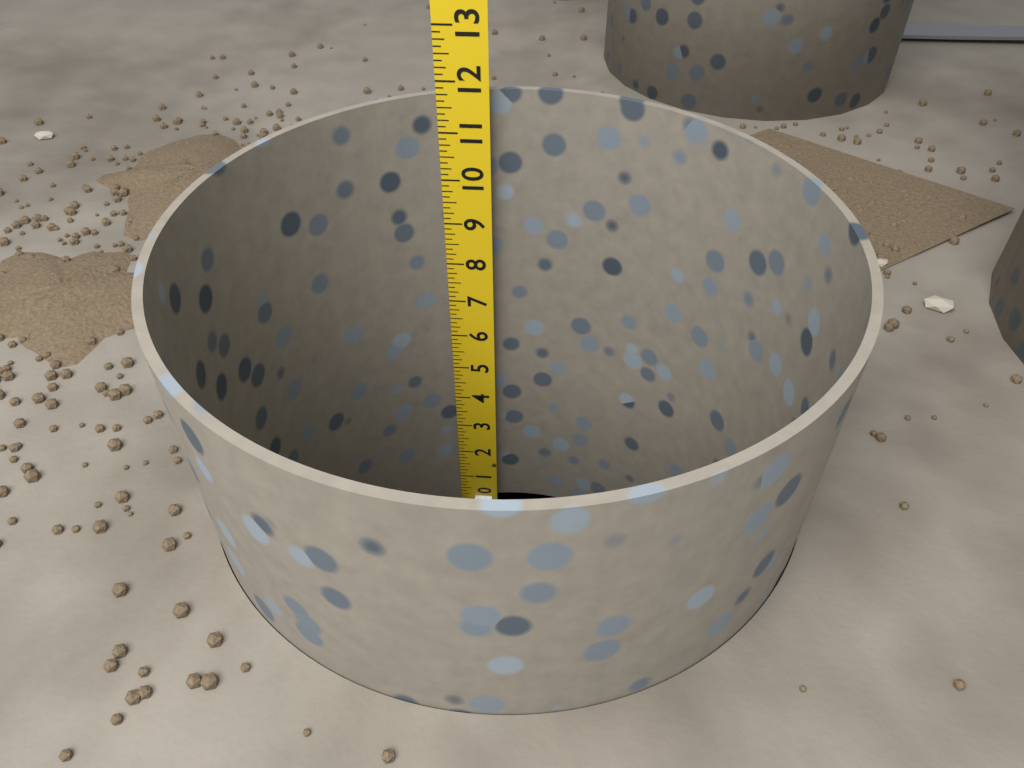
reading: 11.750 in
